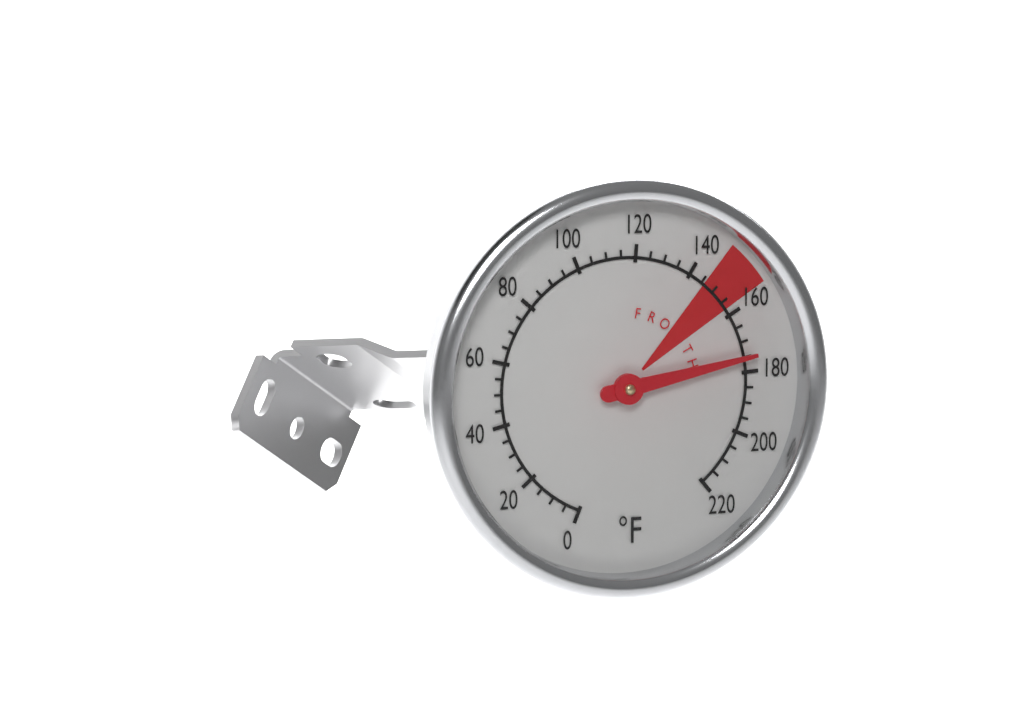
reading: 175 °F
